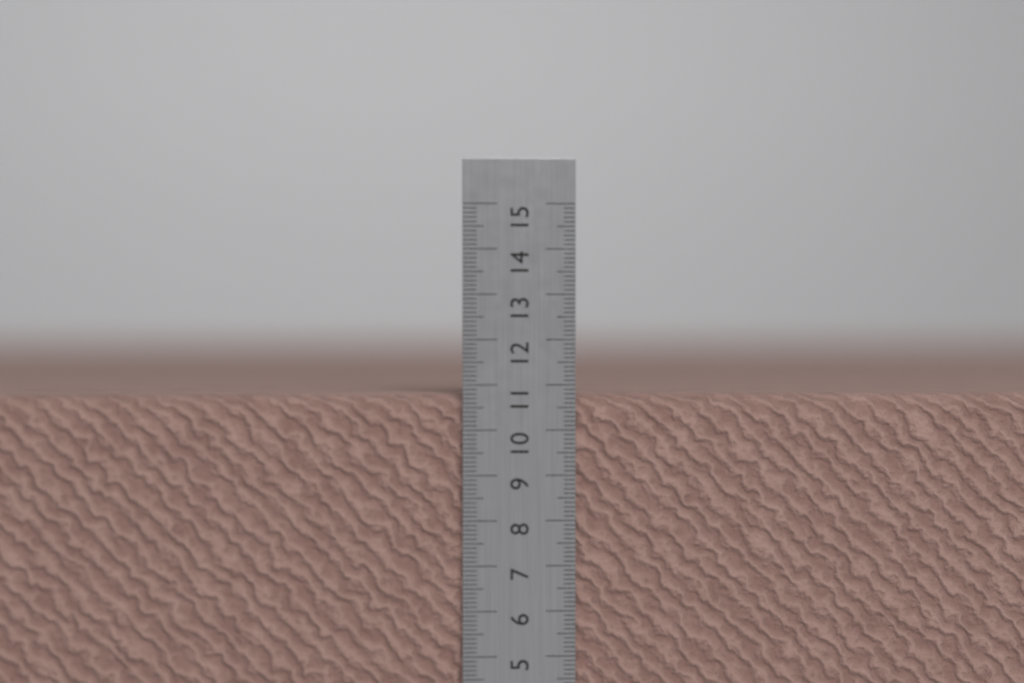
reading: 10.8 cm
